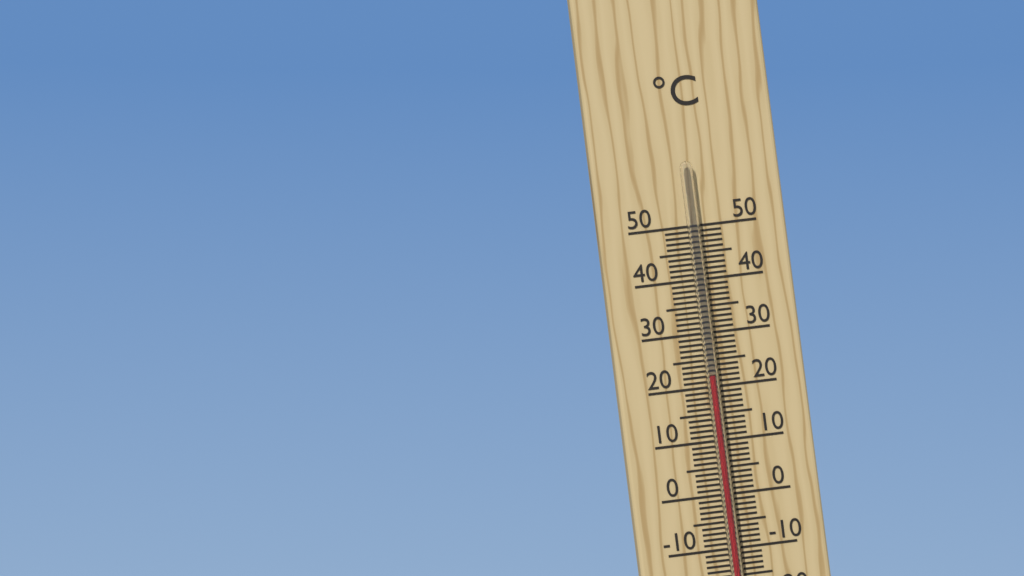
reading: 22 °C
